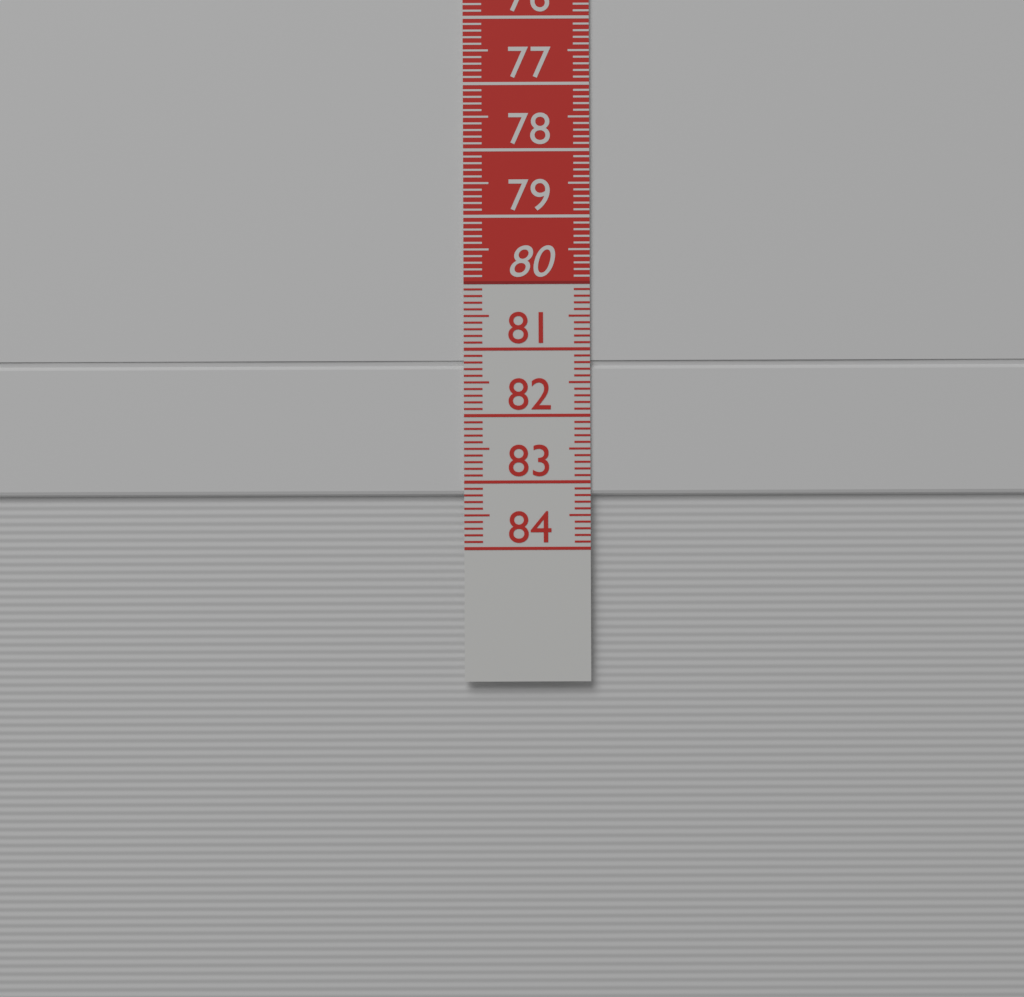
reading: 83.2 cm
